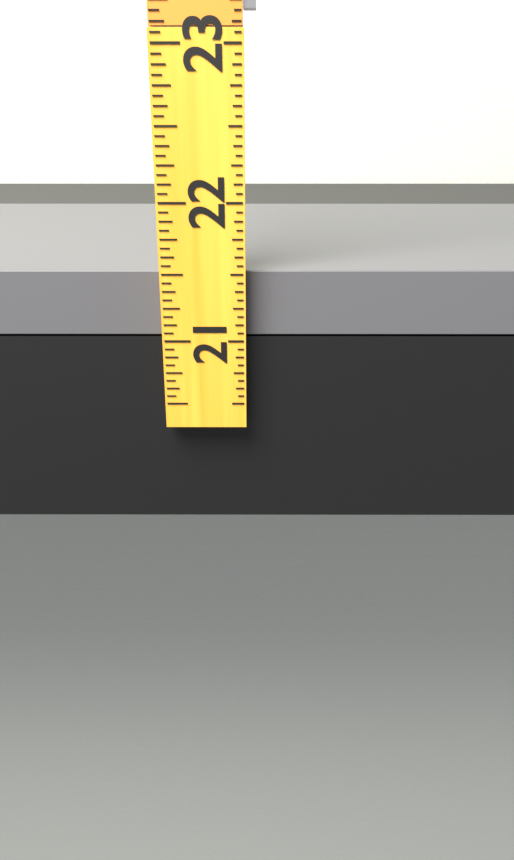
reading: 21.5000 (no unit)
